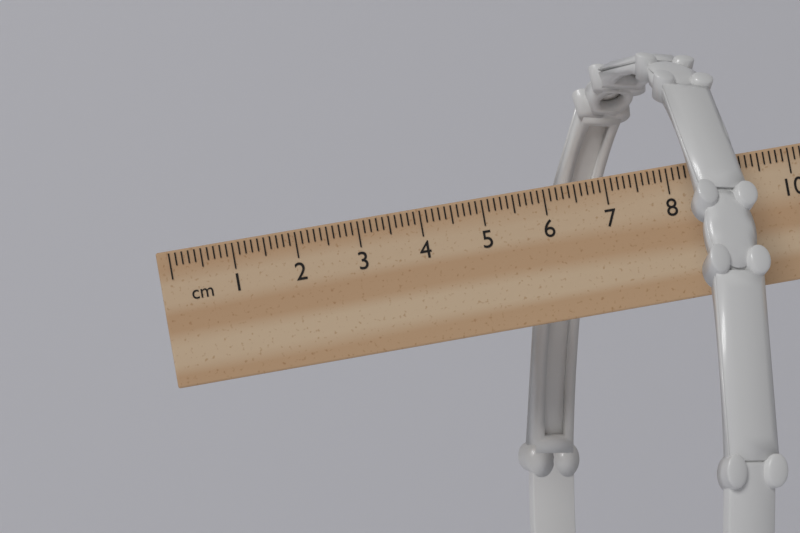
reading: 8.9 cm
